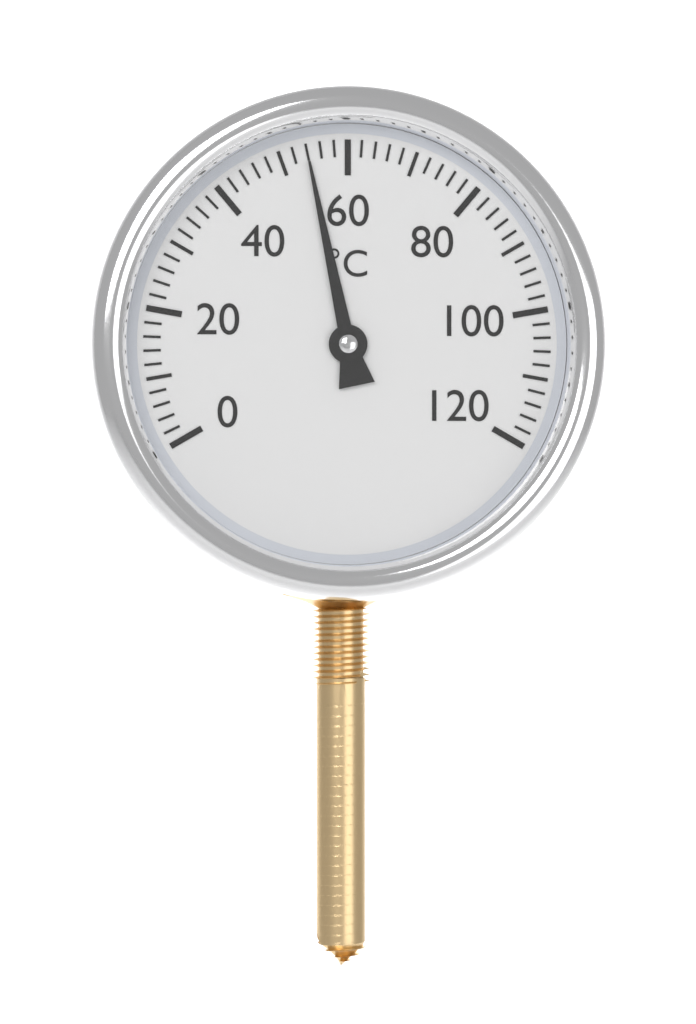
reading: 54 °C
